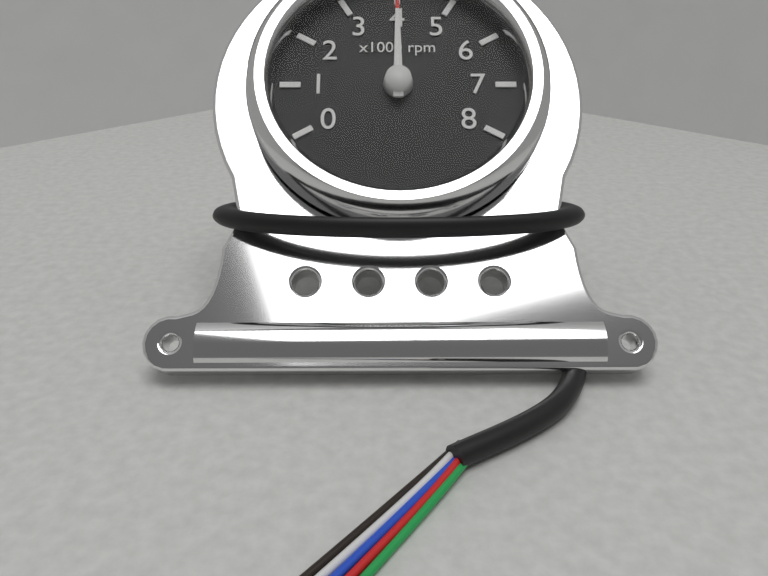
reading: 4 x1000 rpm
